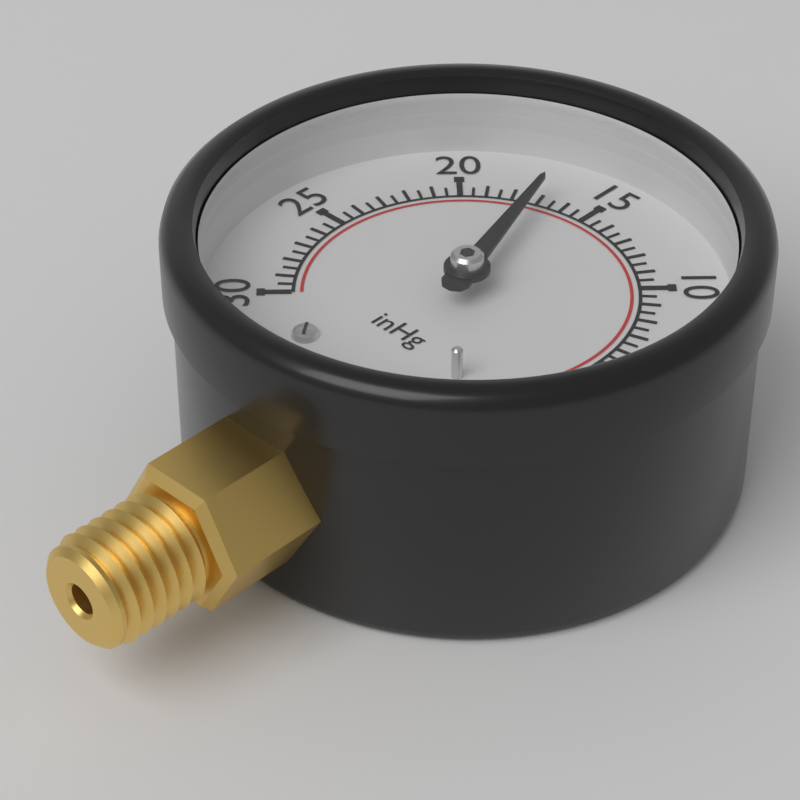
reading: 17.0 inHg
